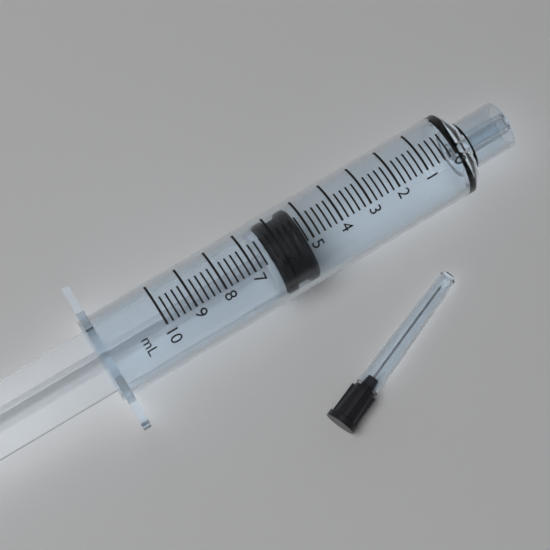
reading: 5.2 ml
